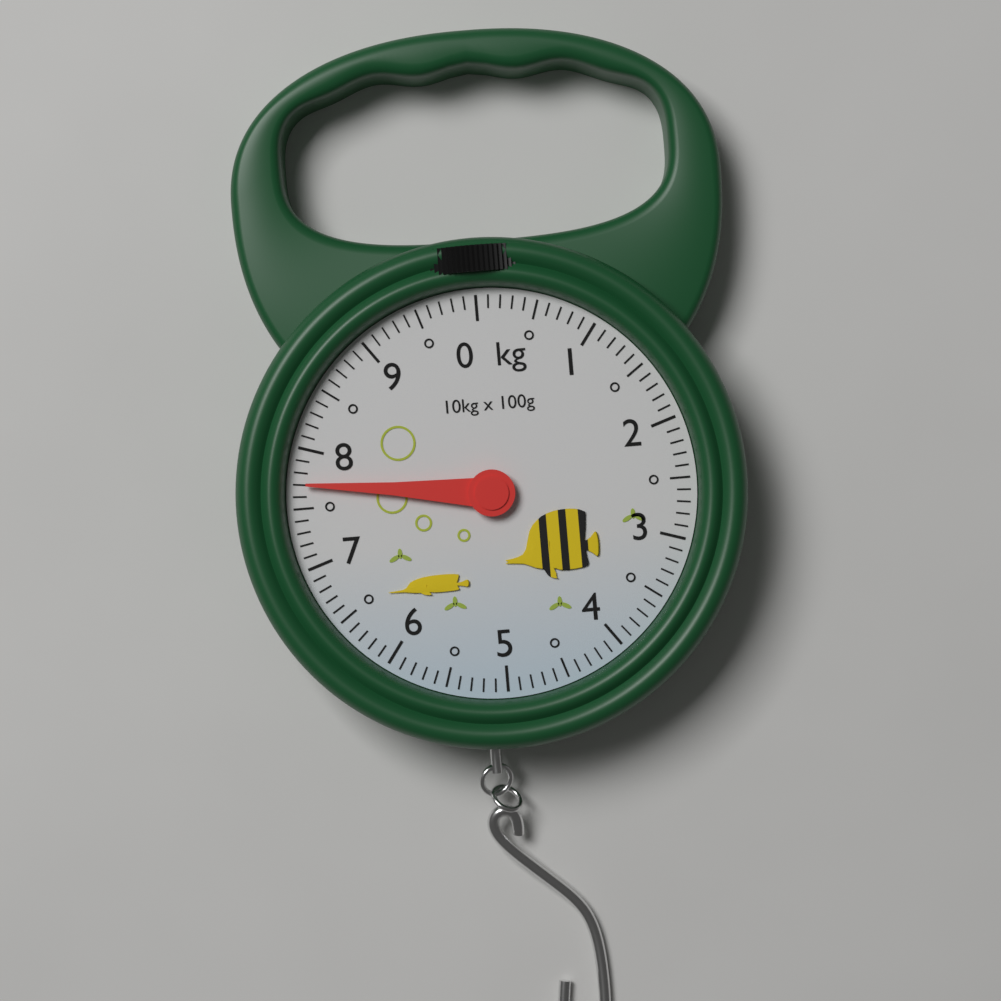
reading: 7.7 kg
